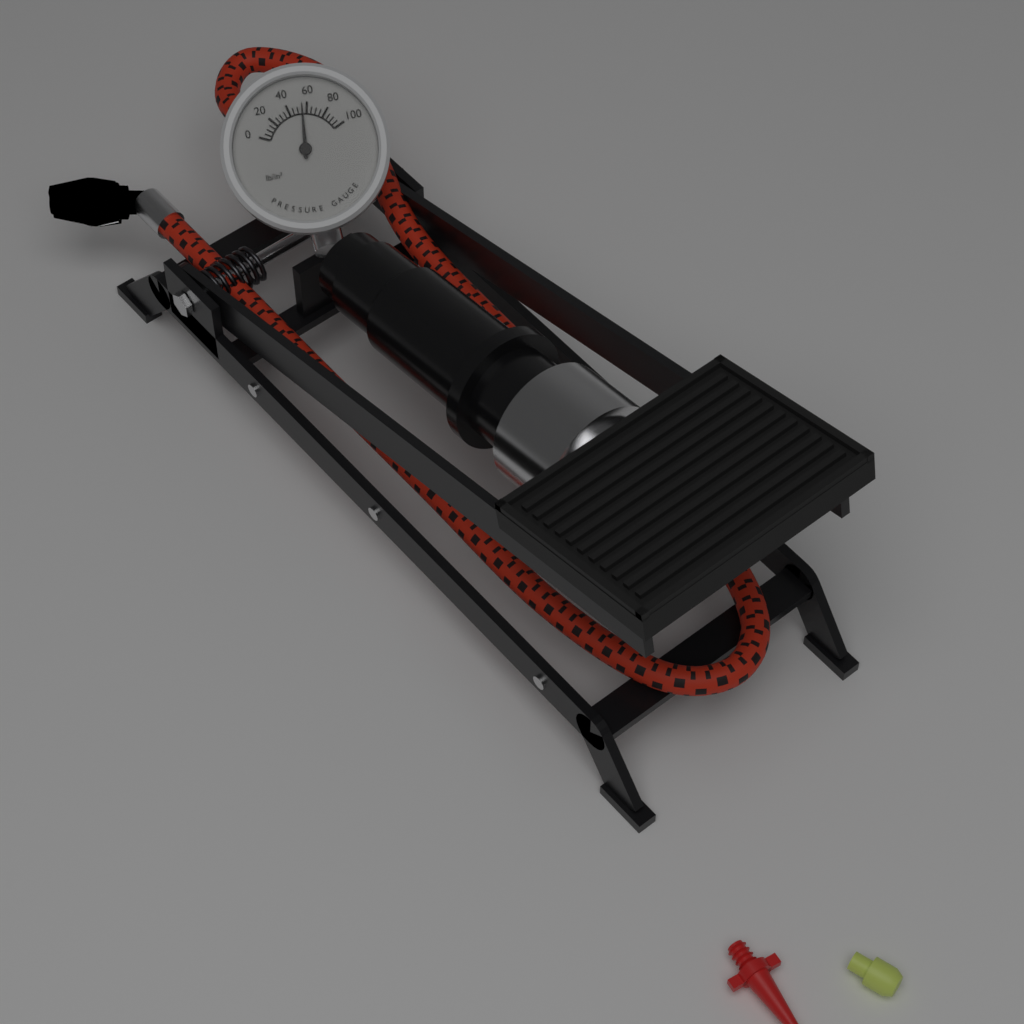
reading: 55 lb/in²
